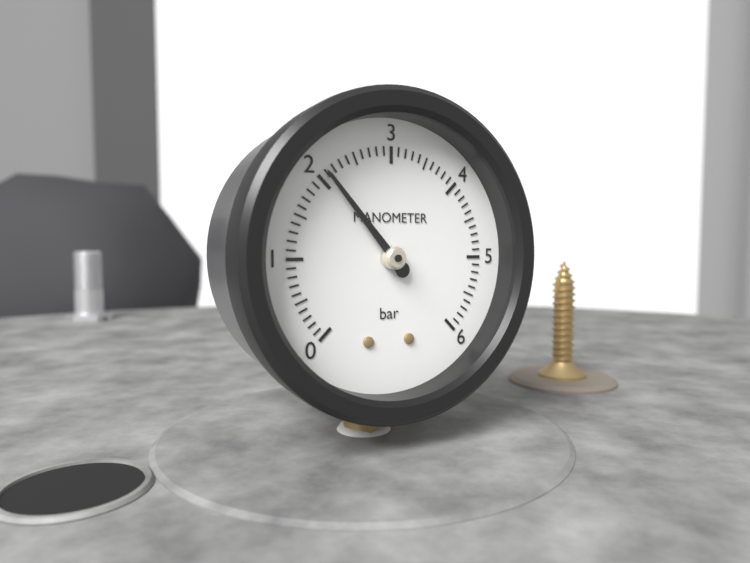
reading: 2.1 bar
